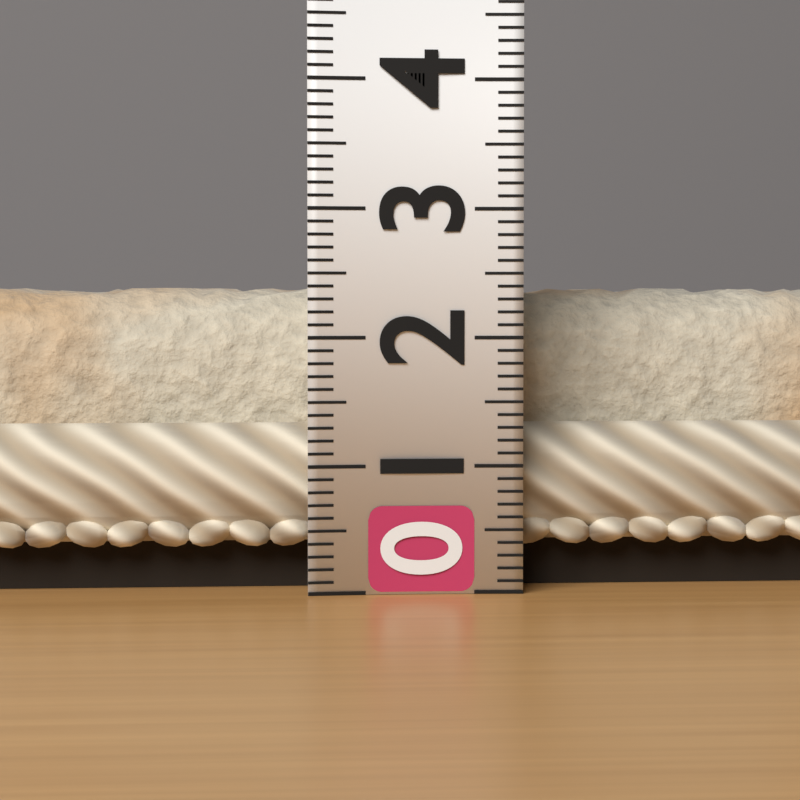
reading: 2.4 (no unit)
